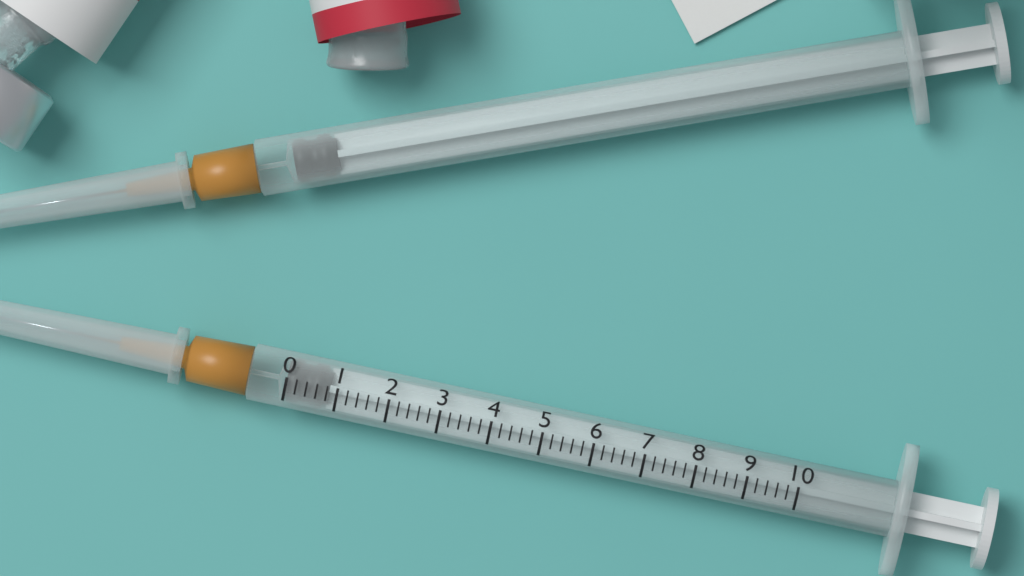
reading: 0.0 (no unit)
